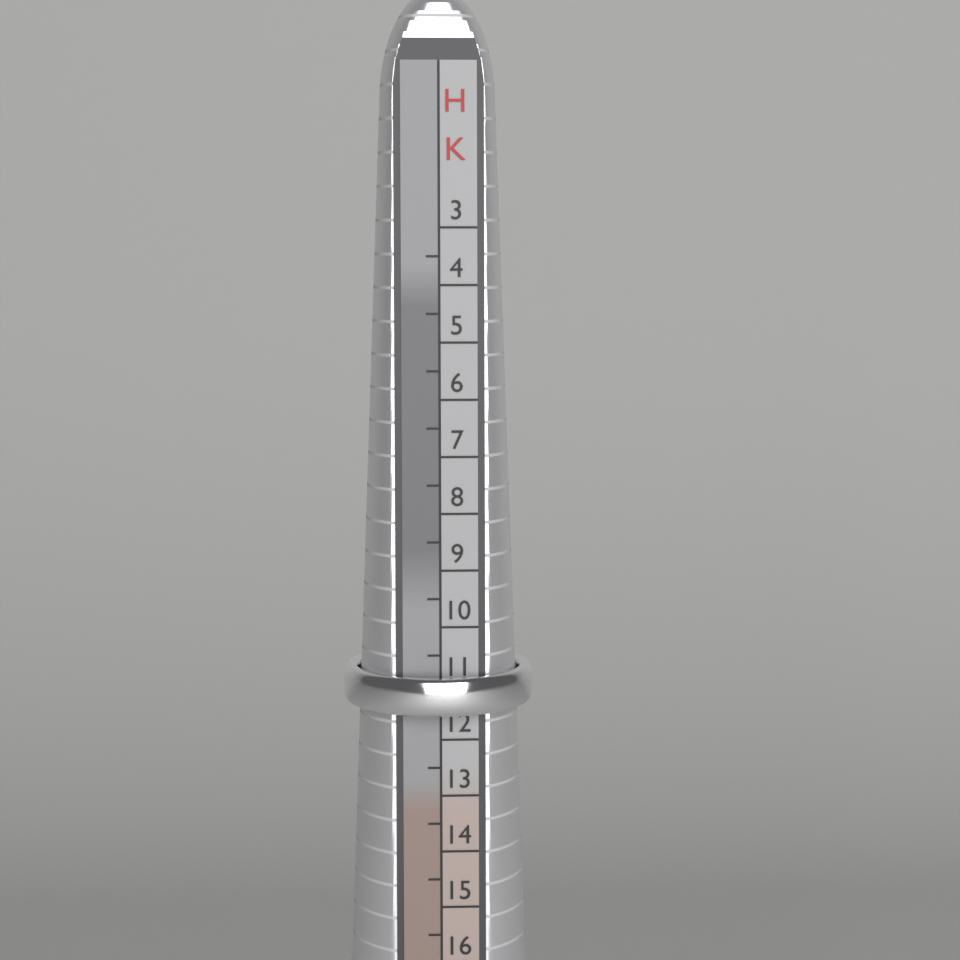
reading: 11.5 HK
